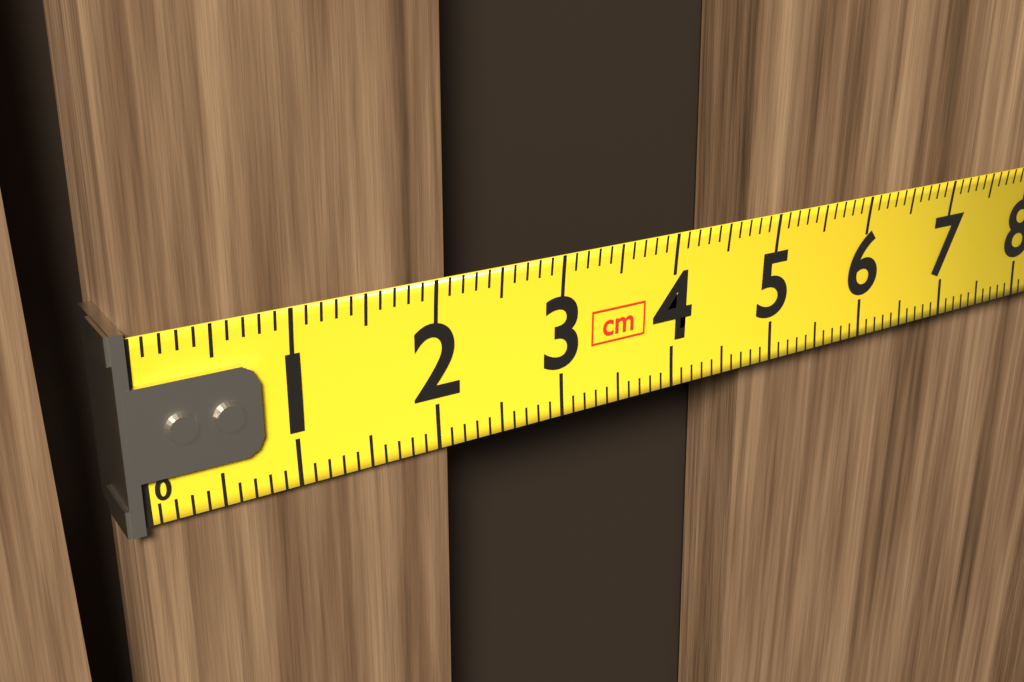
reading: 2.1 cm
